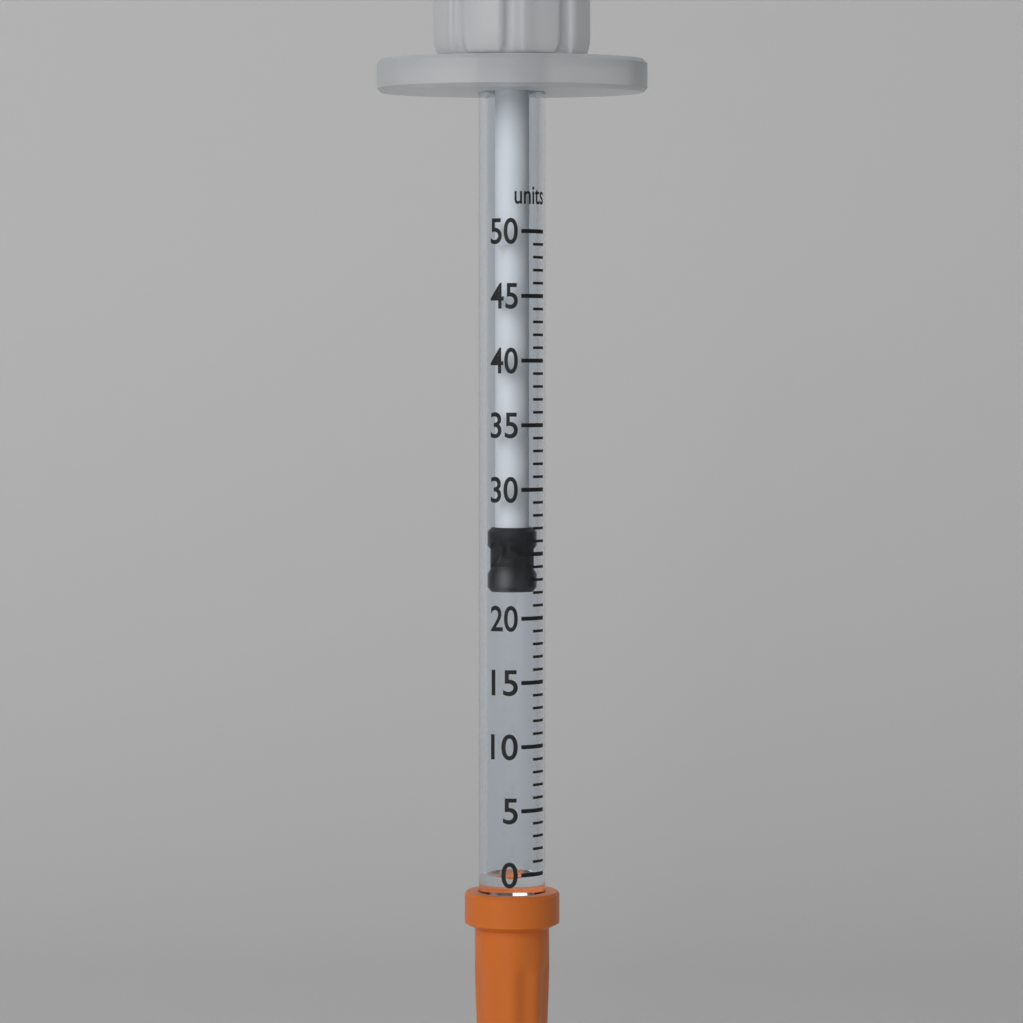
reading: 22 units
